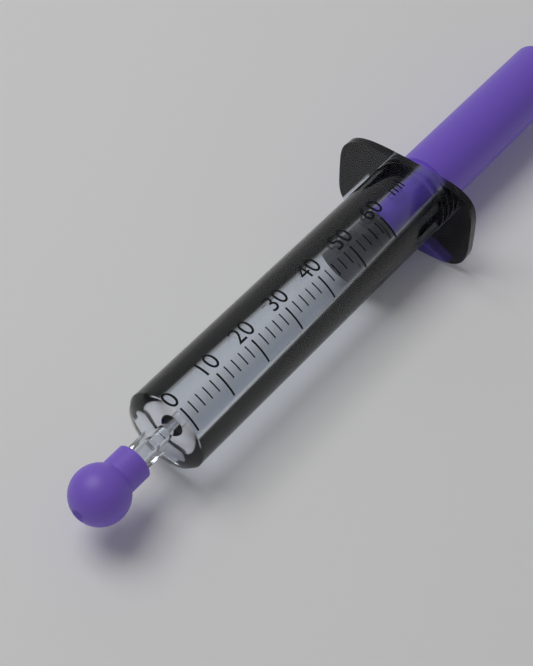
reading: 54 ml
